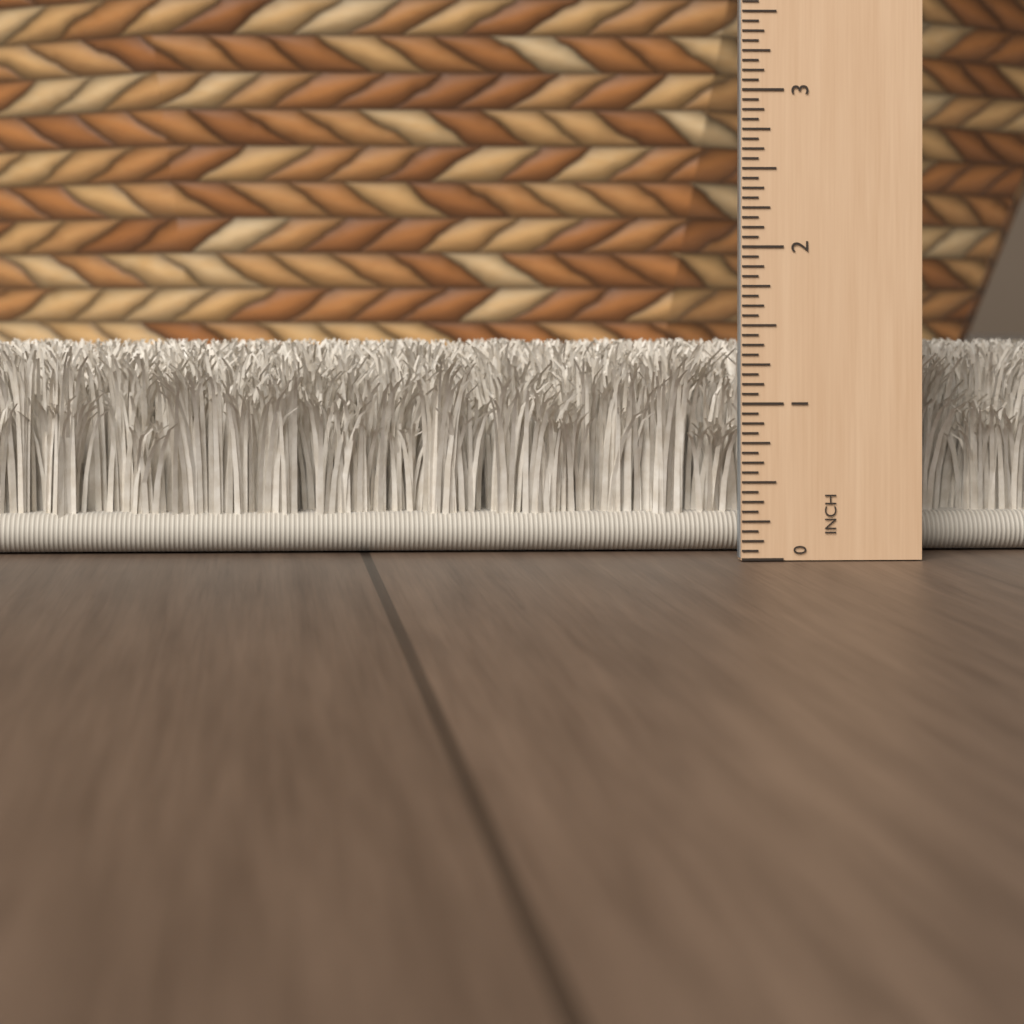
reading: 1.3750 in
